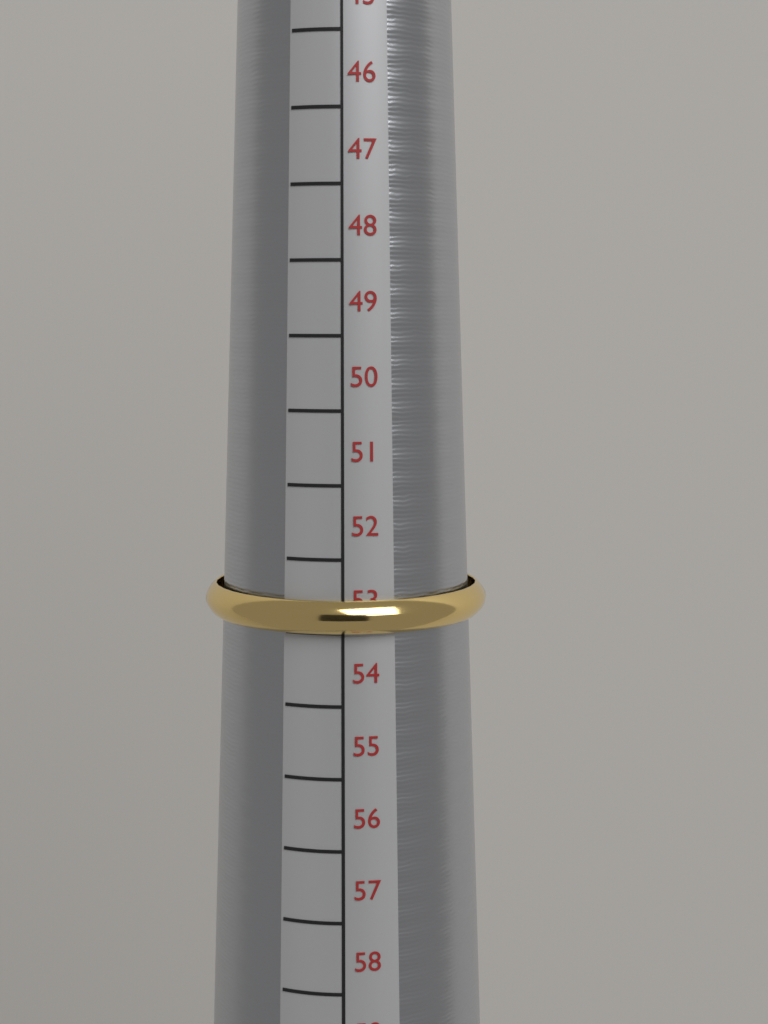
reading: 53 mm
